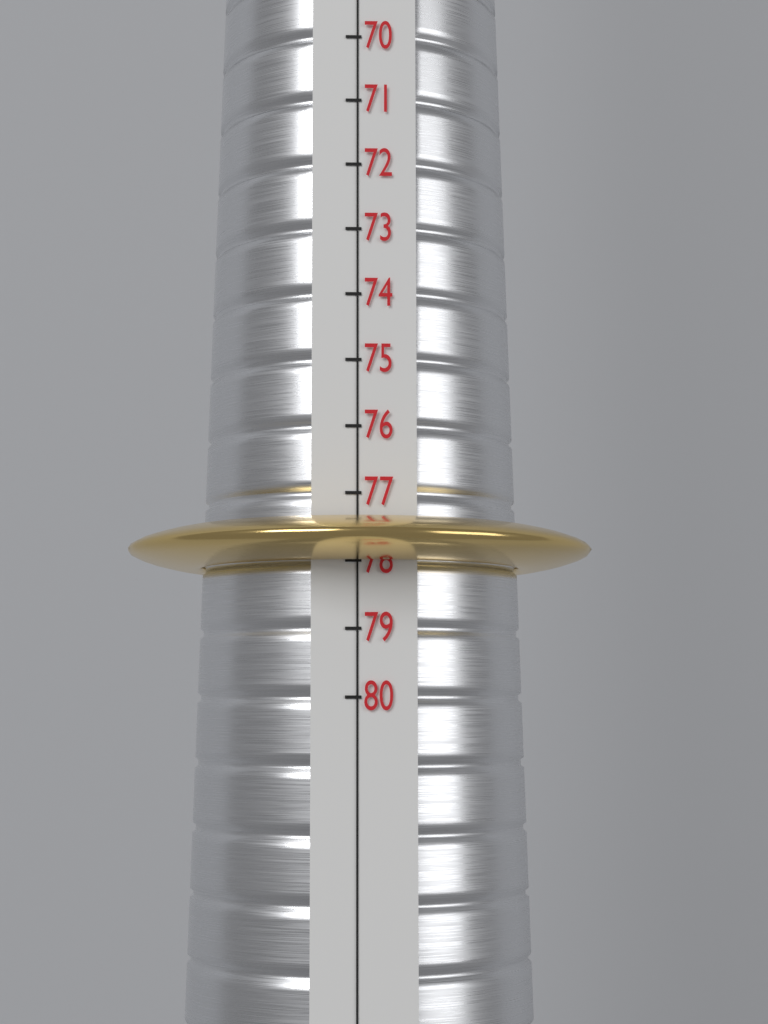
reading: 78 (no unit)
